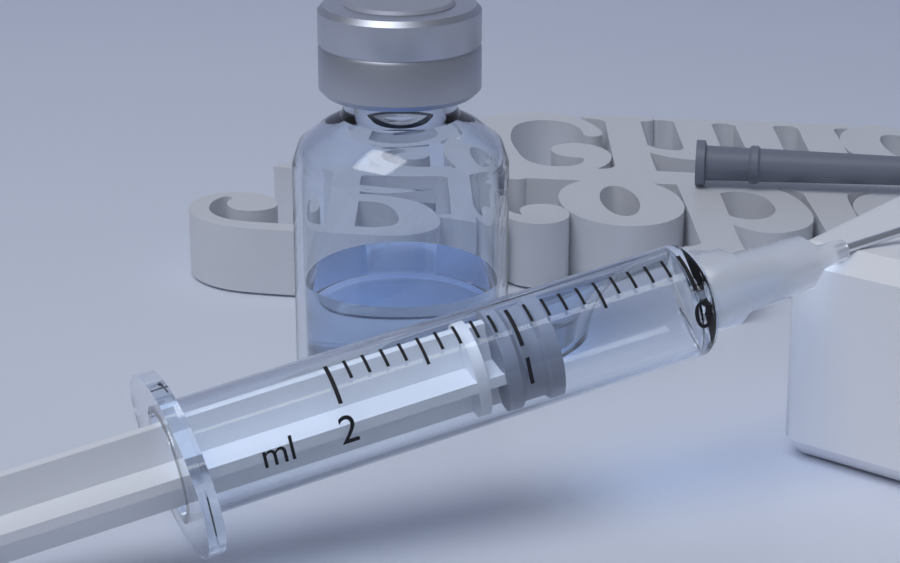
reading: 0.8 ml
